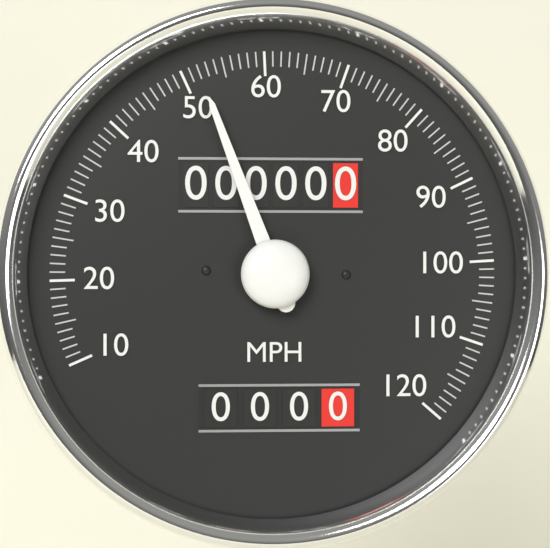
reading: 52 MPH
